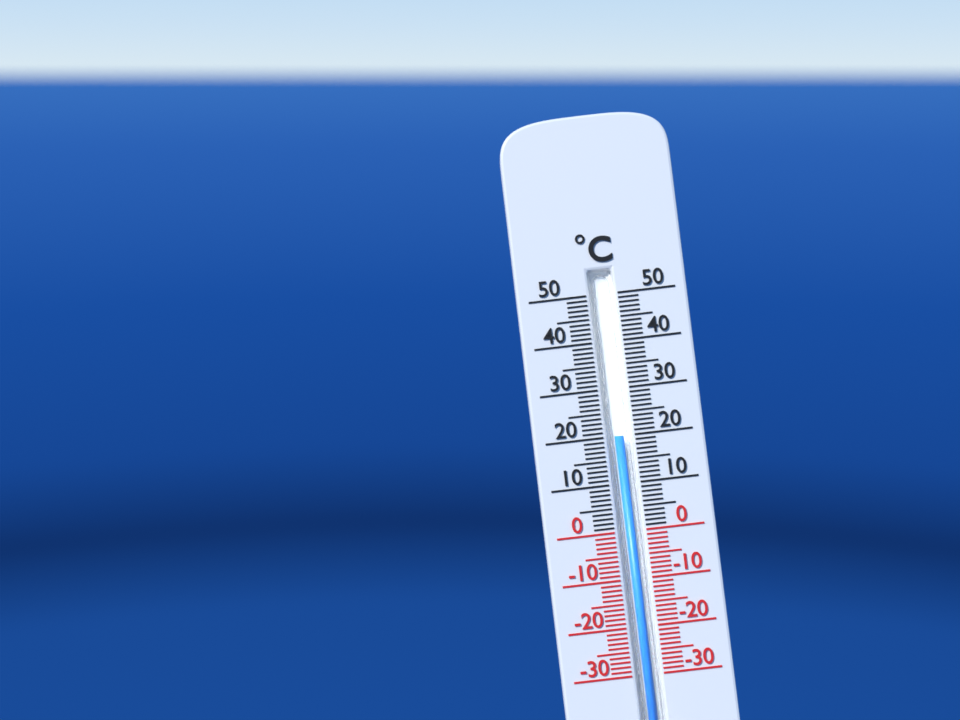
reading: 20 °C
